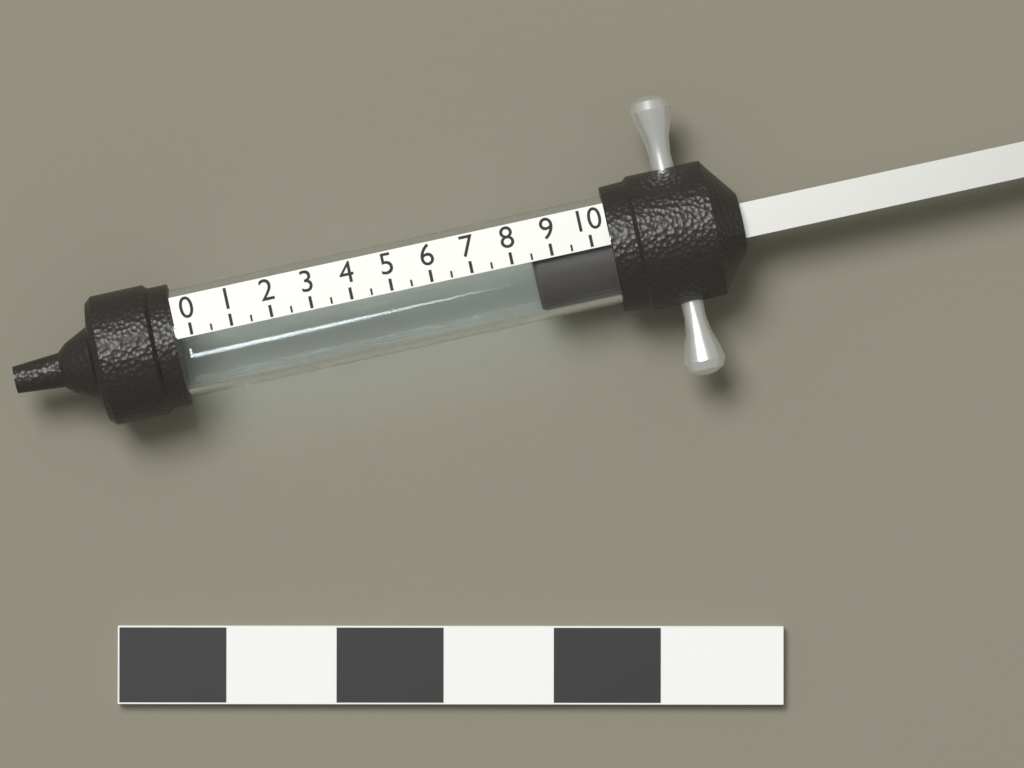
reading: 8.5 (no unit)
